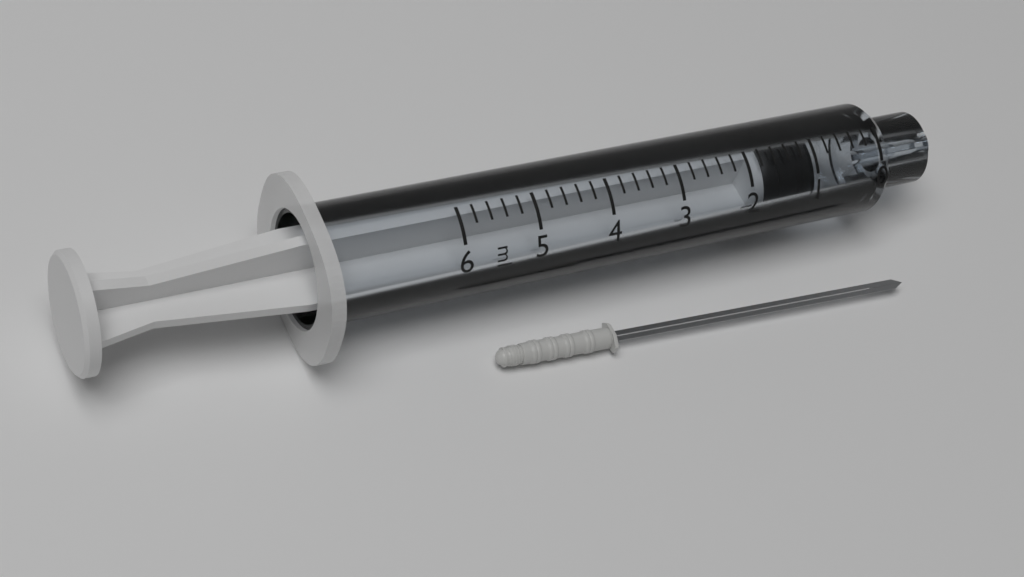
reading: 1.0 ml
